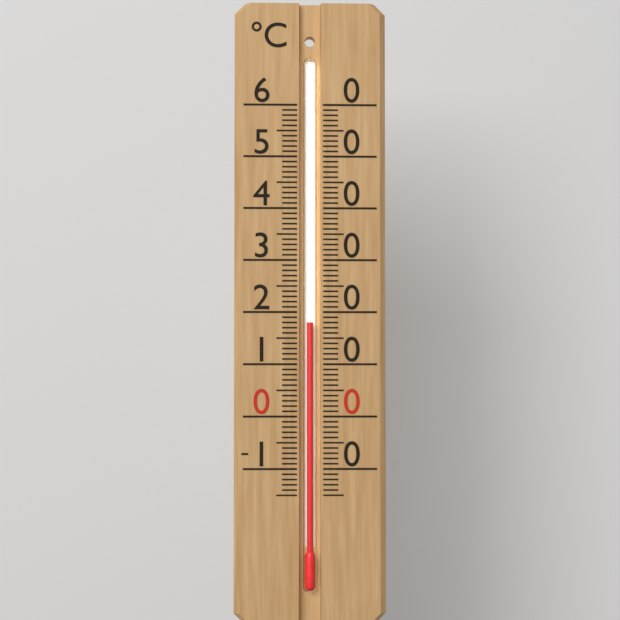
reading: 18 °C
